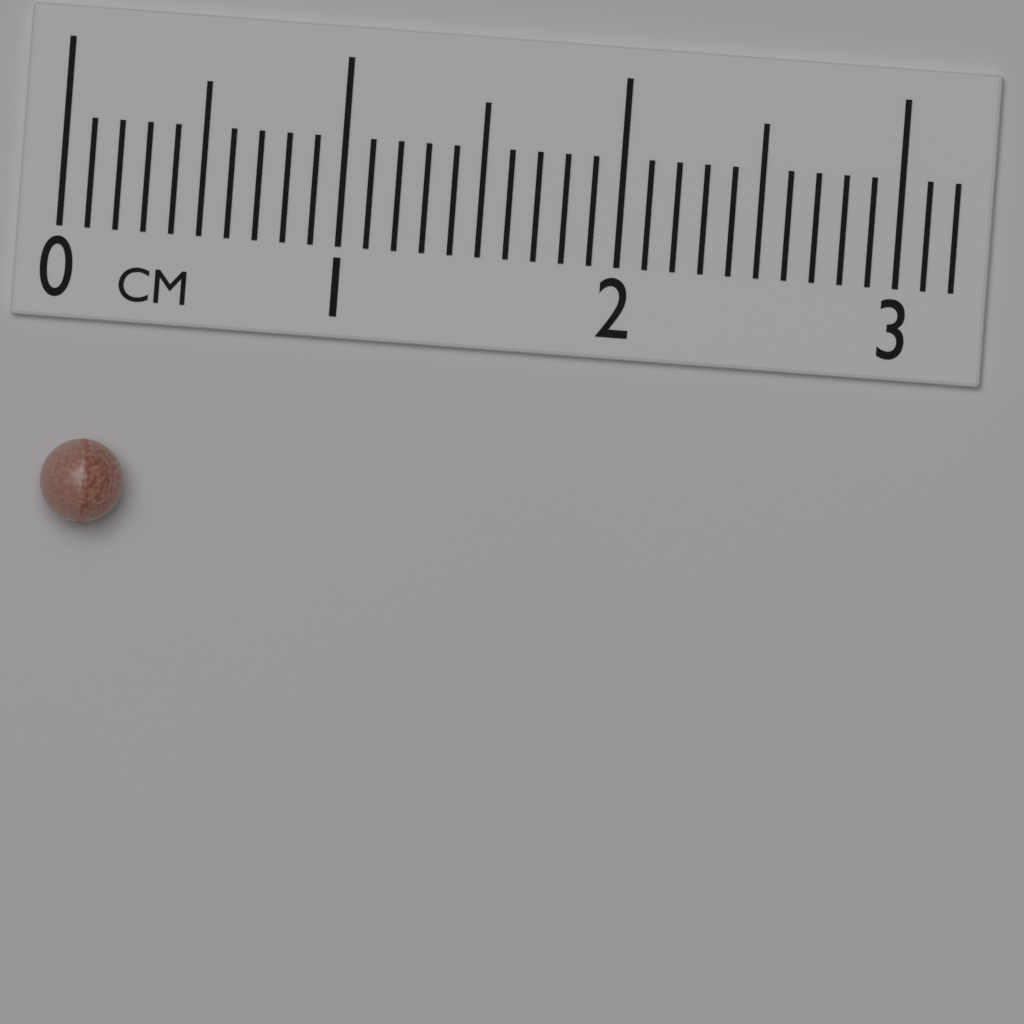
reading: 0.3 cm
